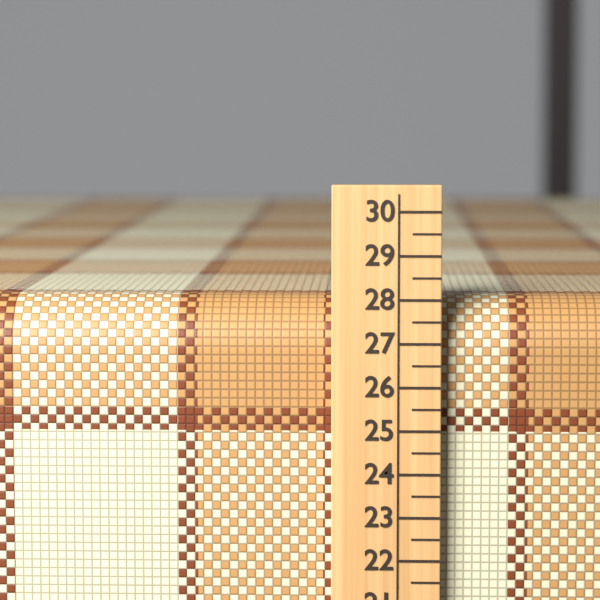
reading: 28.0 (no unit)
